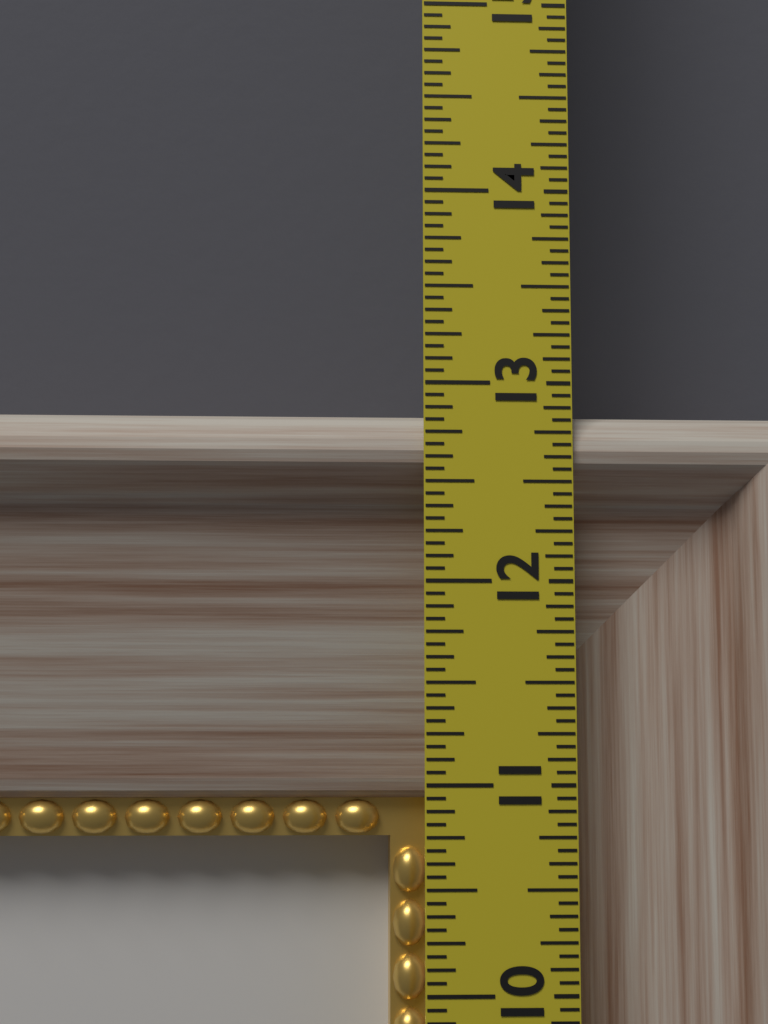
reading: 12.8750 in
